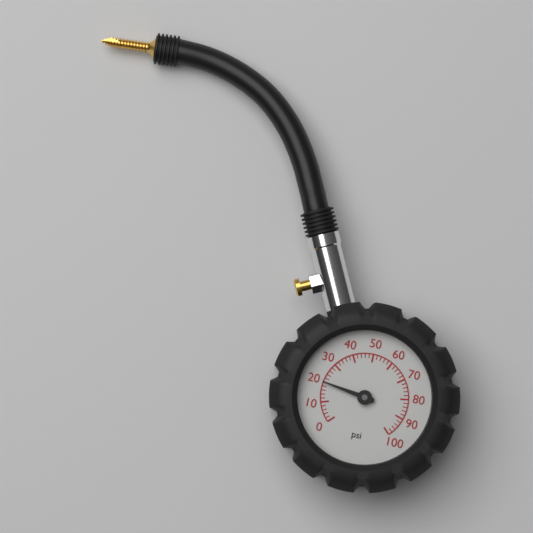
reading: 20 psi
